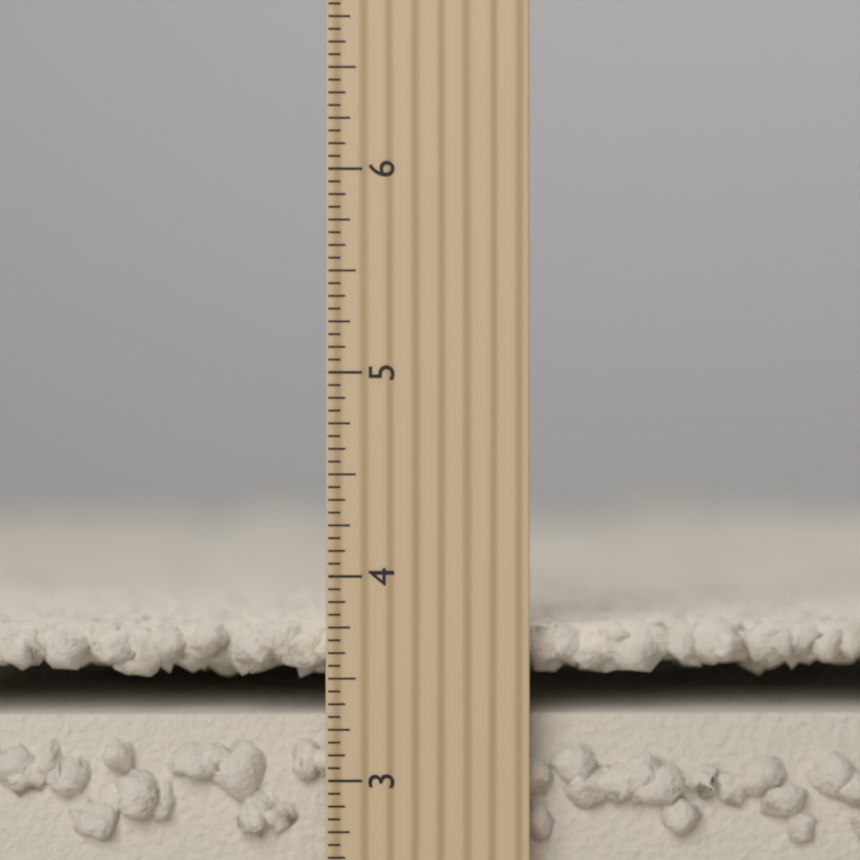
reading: 3.7500 inch
